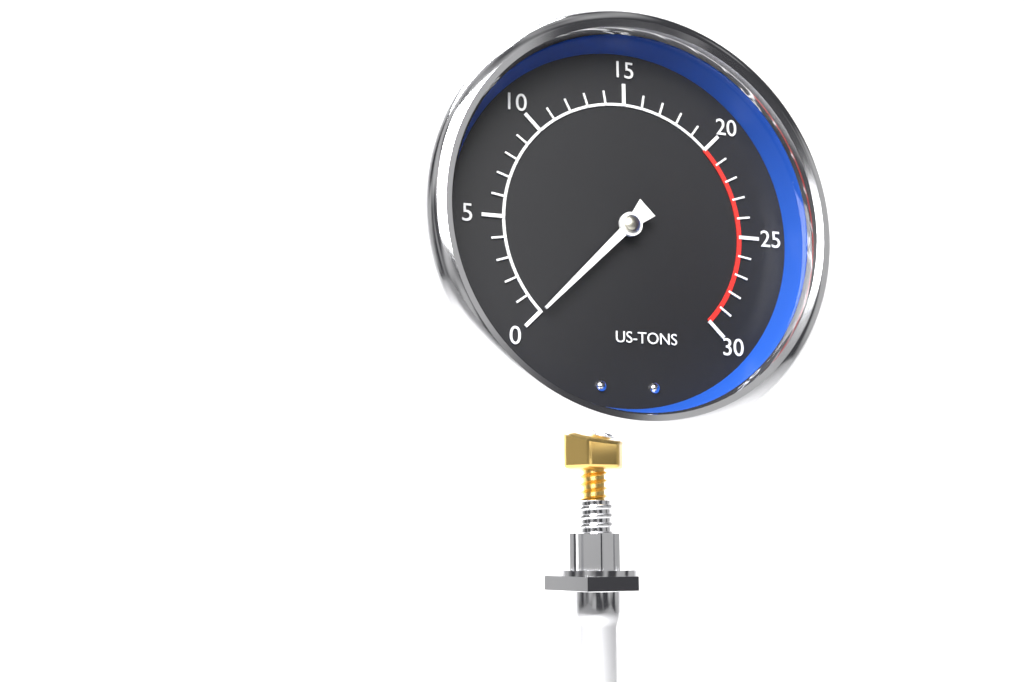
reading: 0 US-TONS
